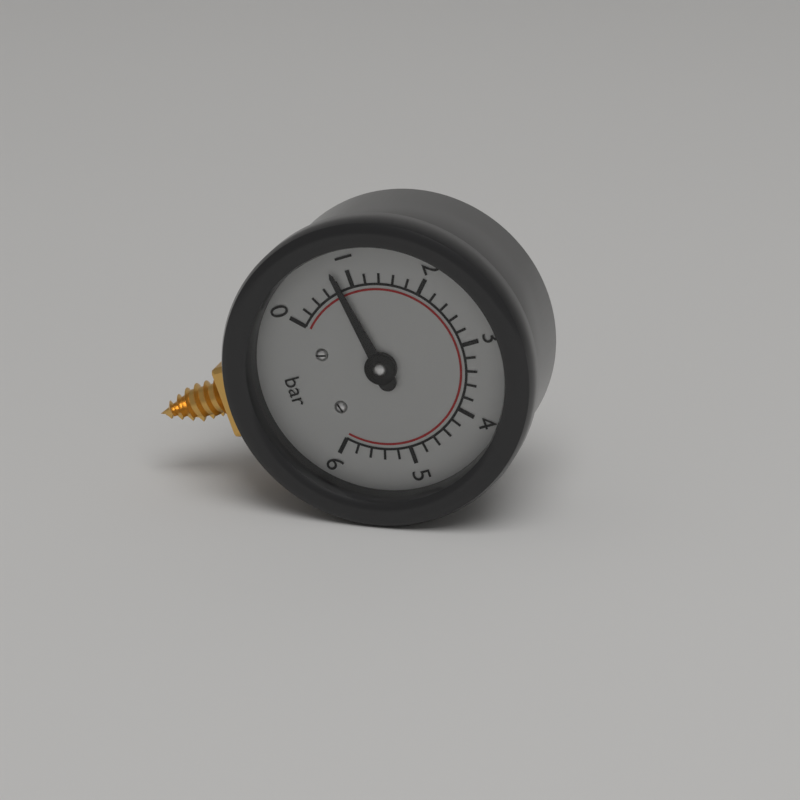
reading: 0.8 bar
